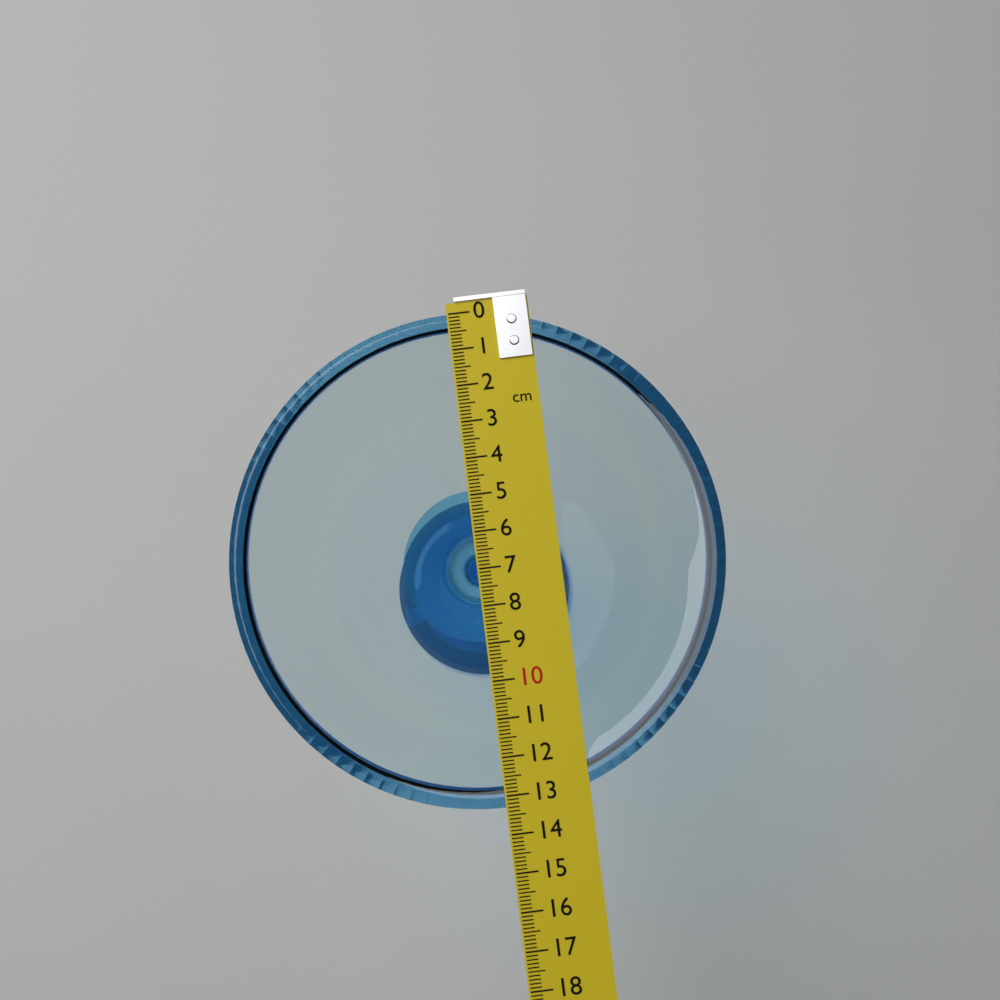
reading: 13.3 cm
